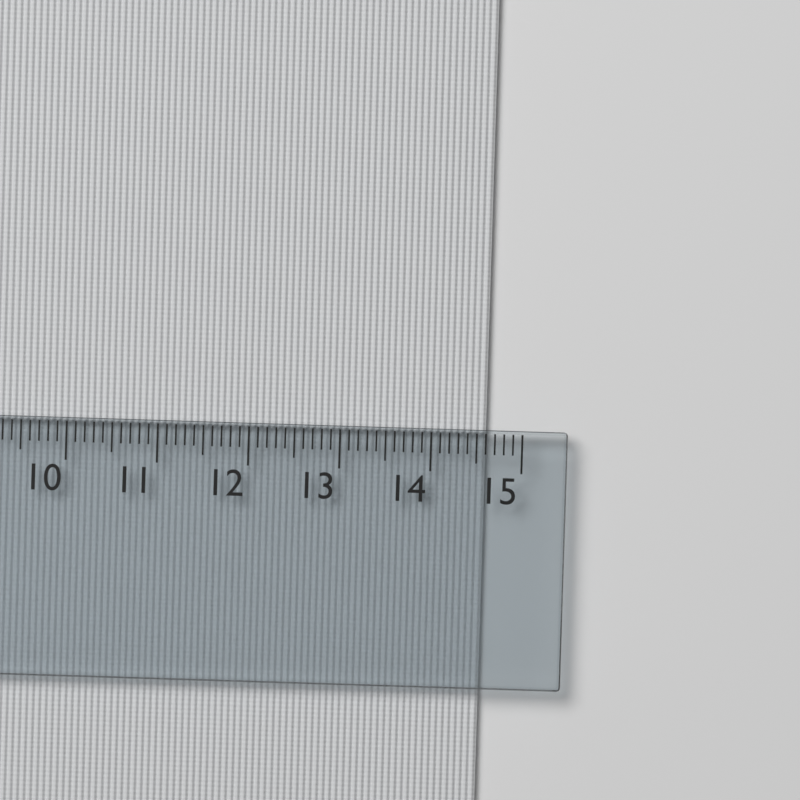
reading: 14.6 cm
